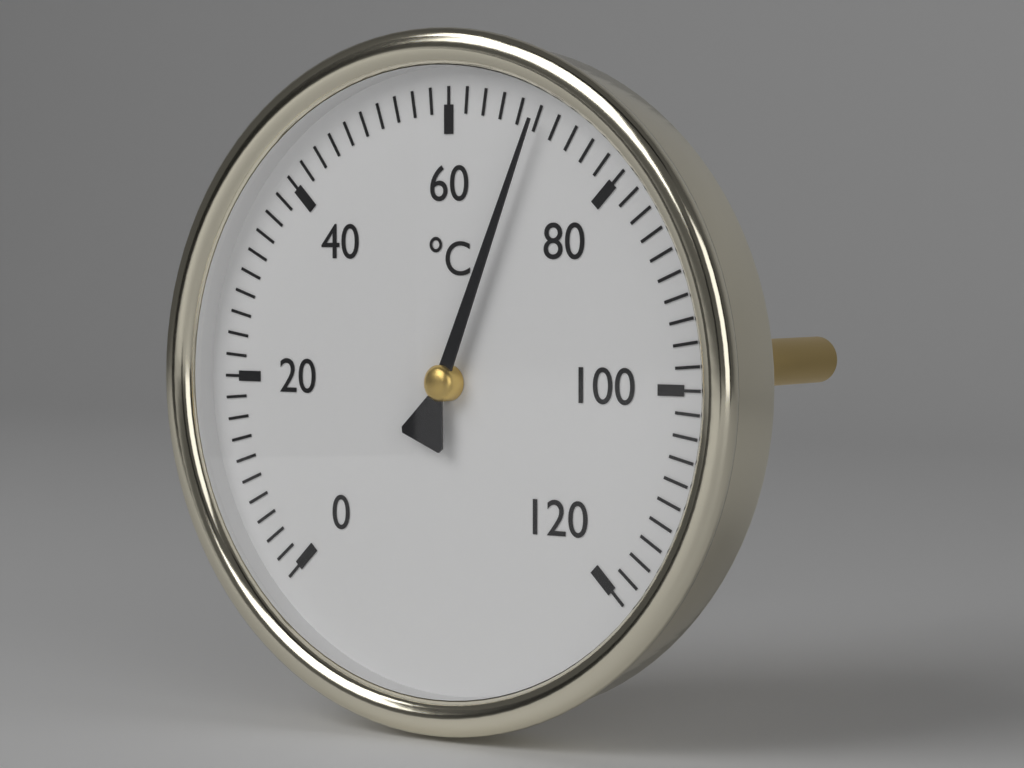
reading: 70 °C
